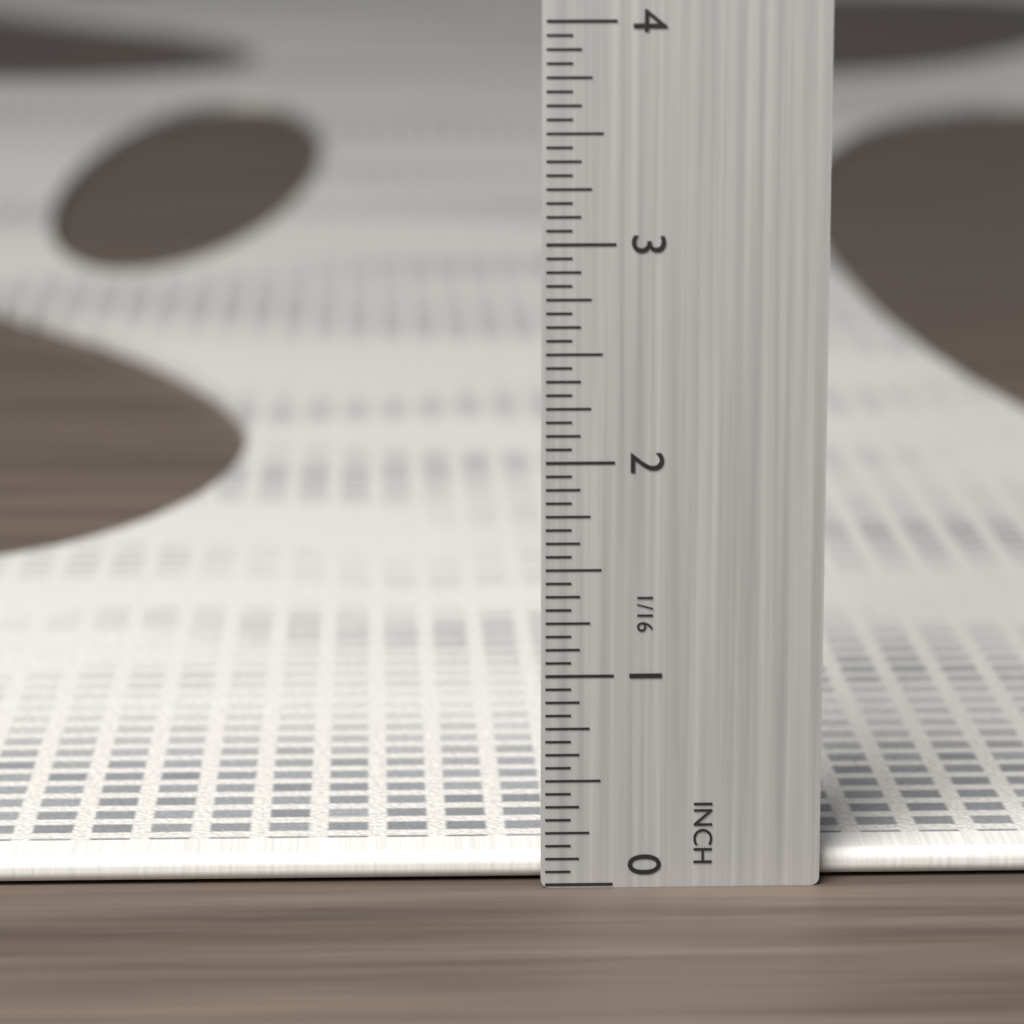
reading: 0.1250 in
